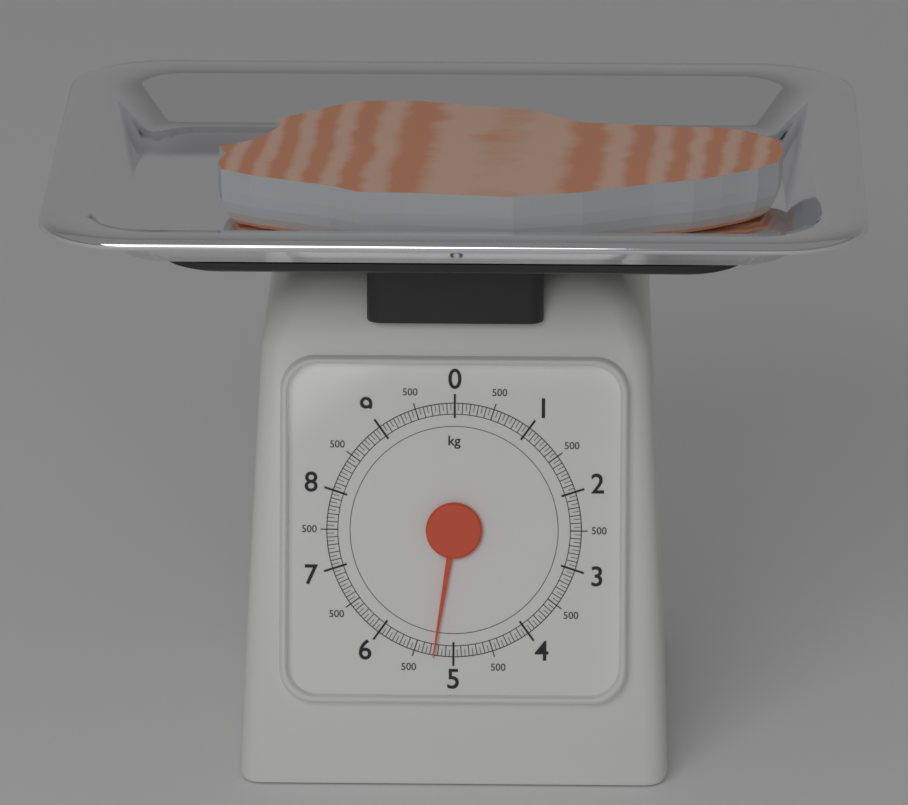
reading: 5.25 kg
